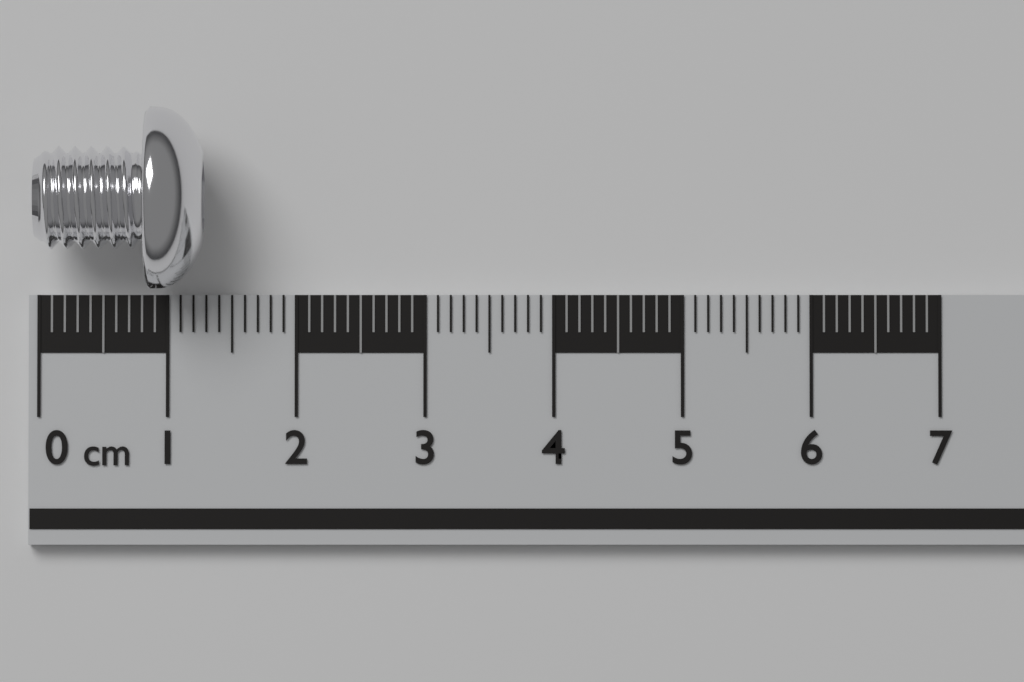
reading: 1.3 cm
